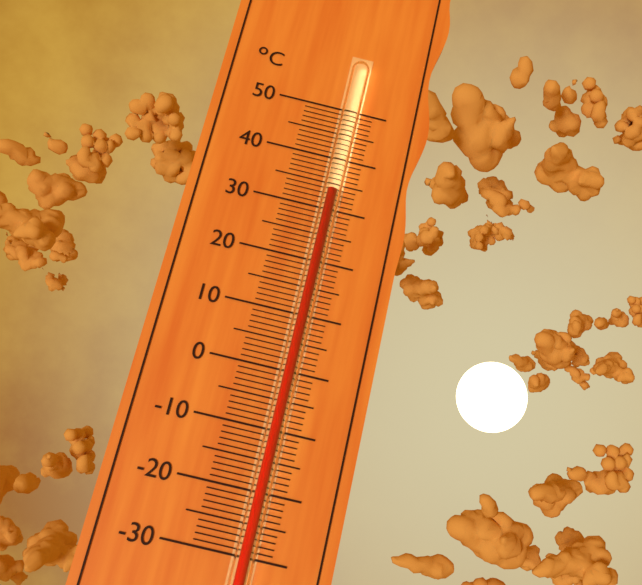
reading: 33 °C
